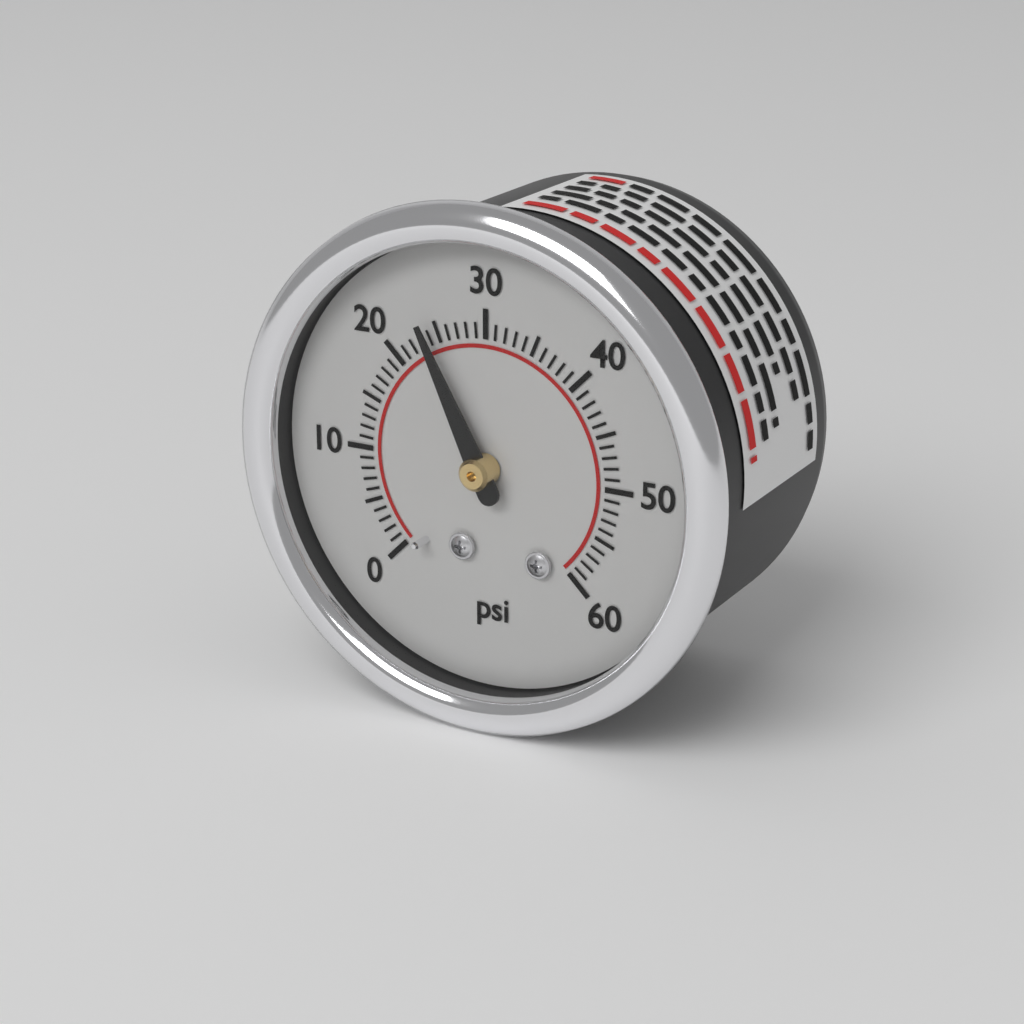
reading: 24 psi
